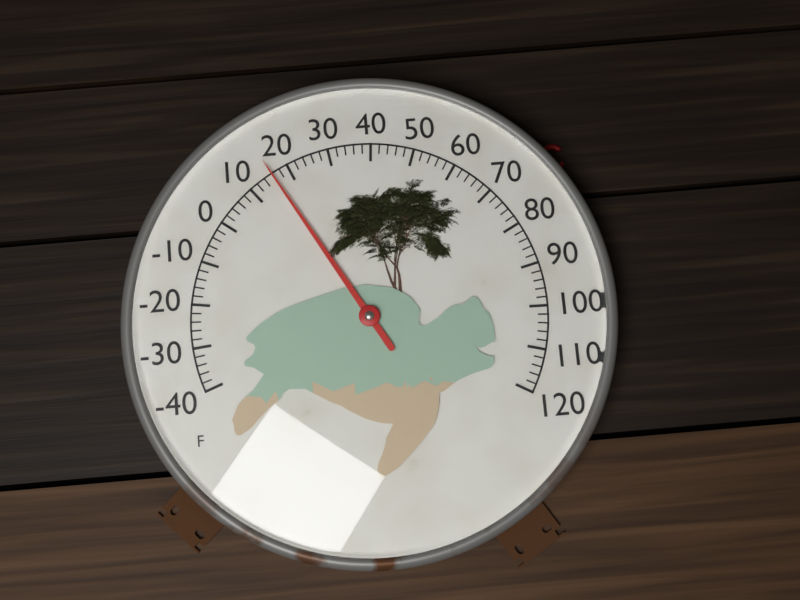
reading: 16 °F
